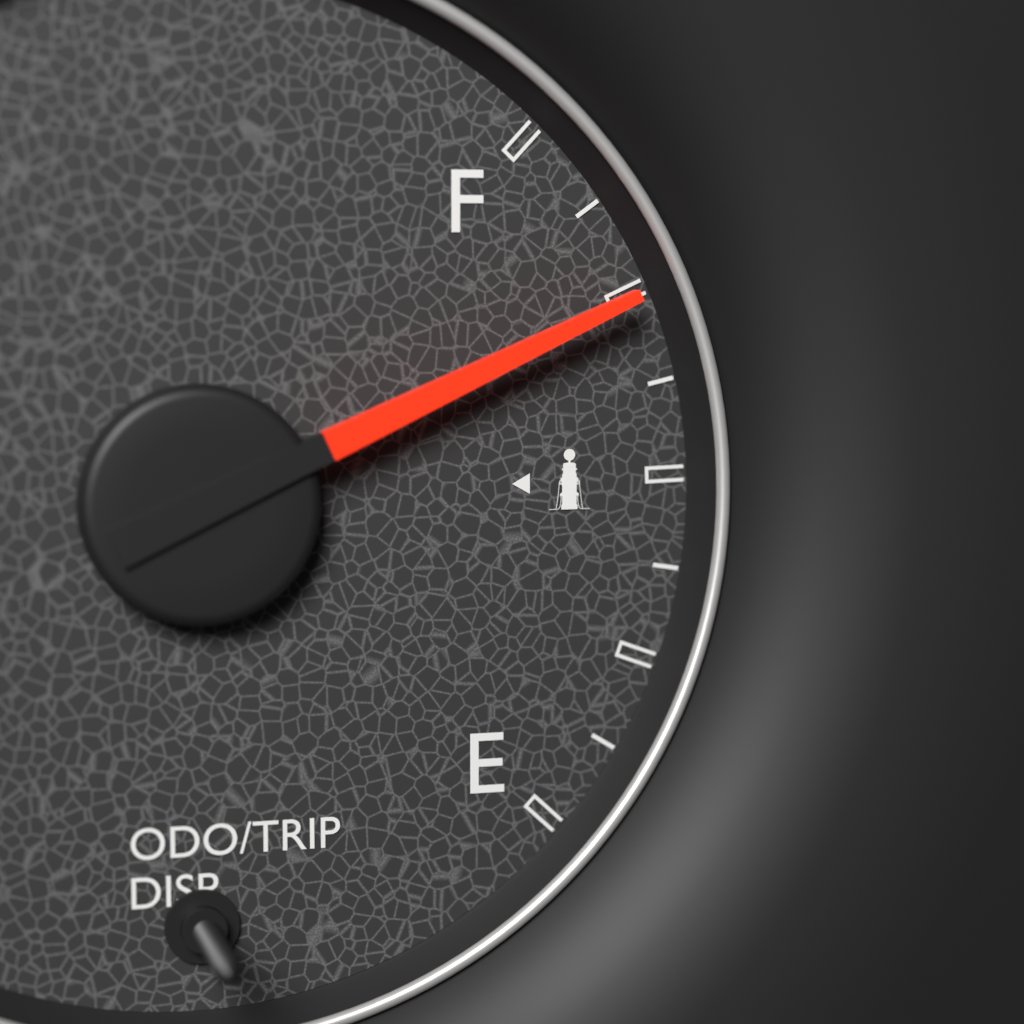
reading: 0.750 (no unit)
